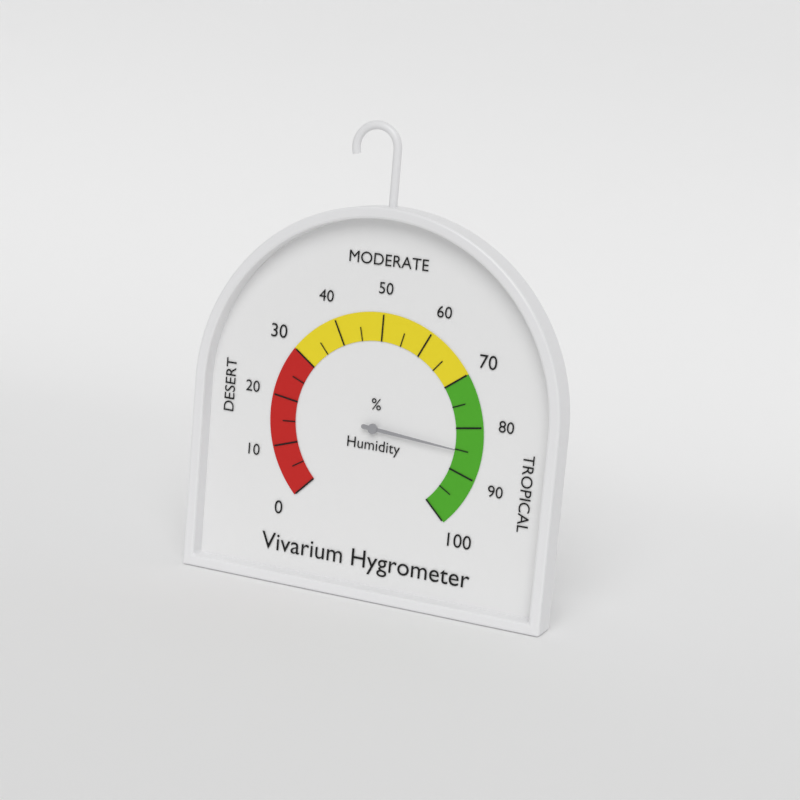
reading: 85 %
